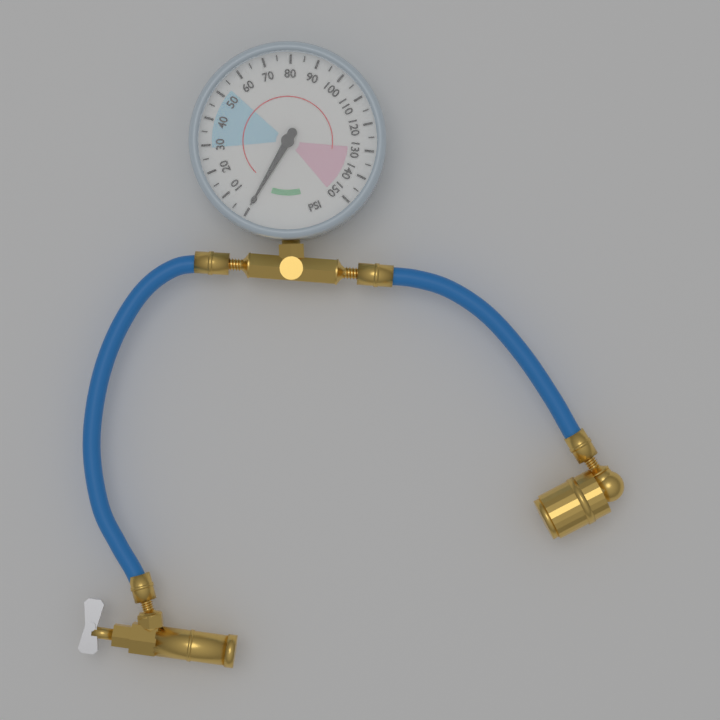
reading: 0 psi
